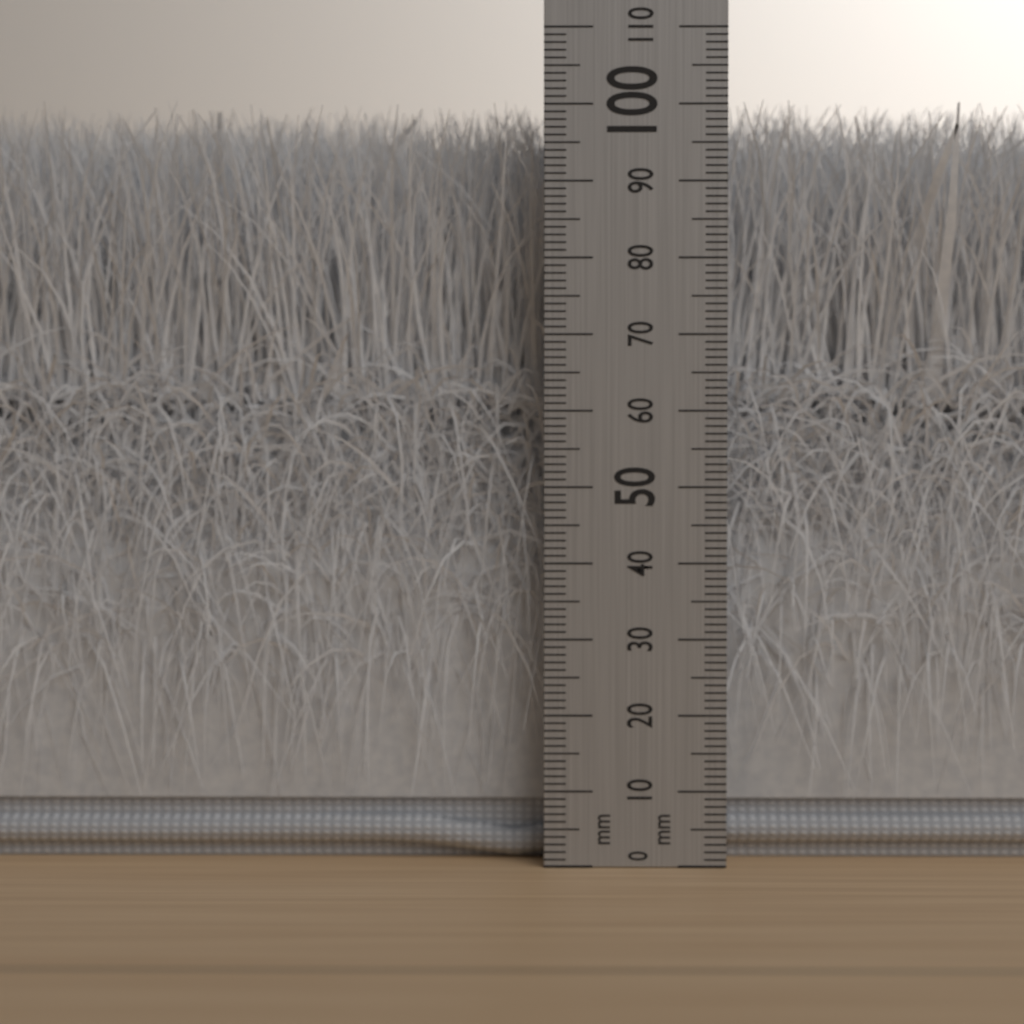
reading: 101 mm
